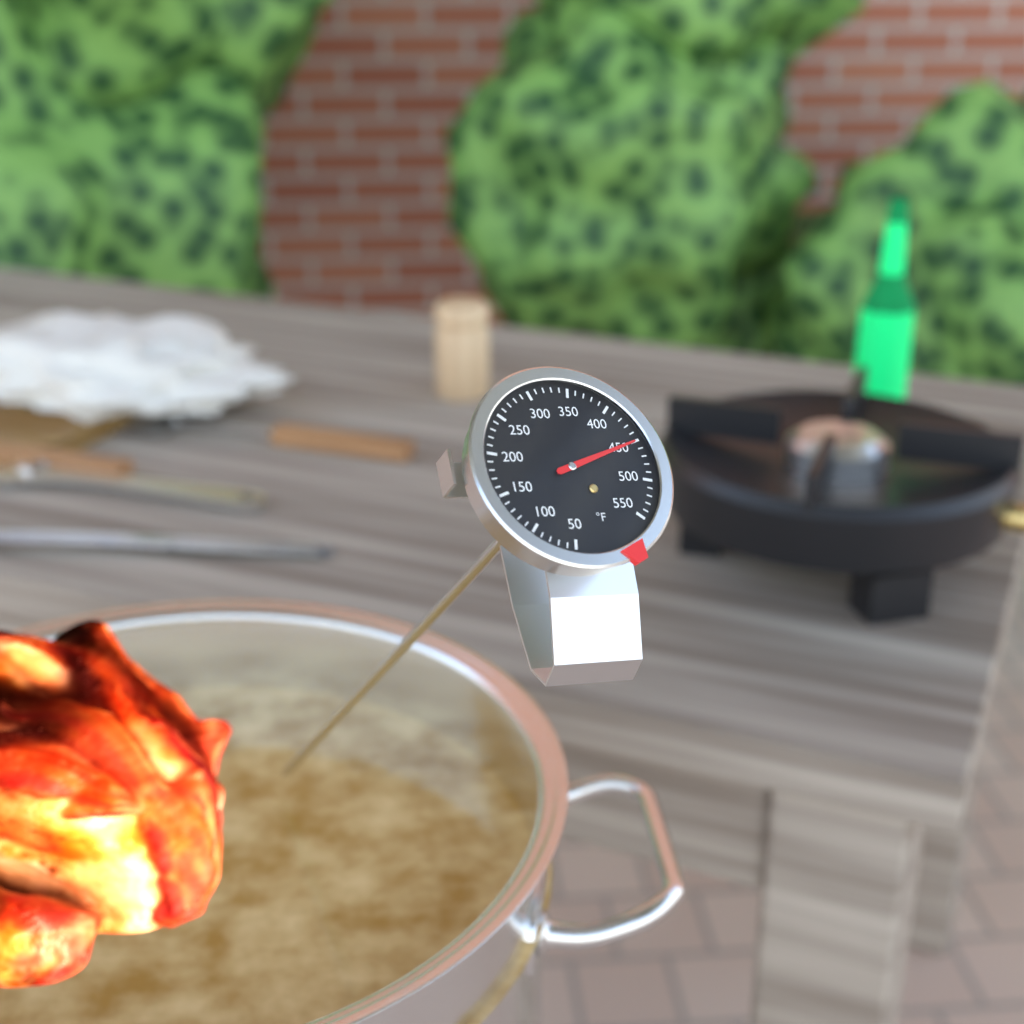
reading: 450 °F
